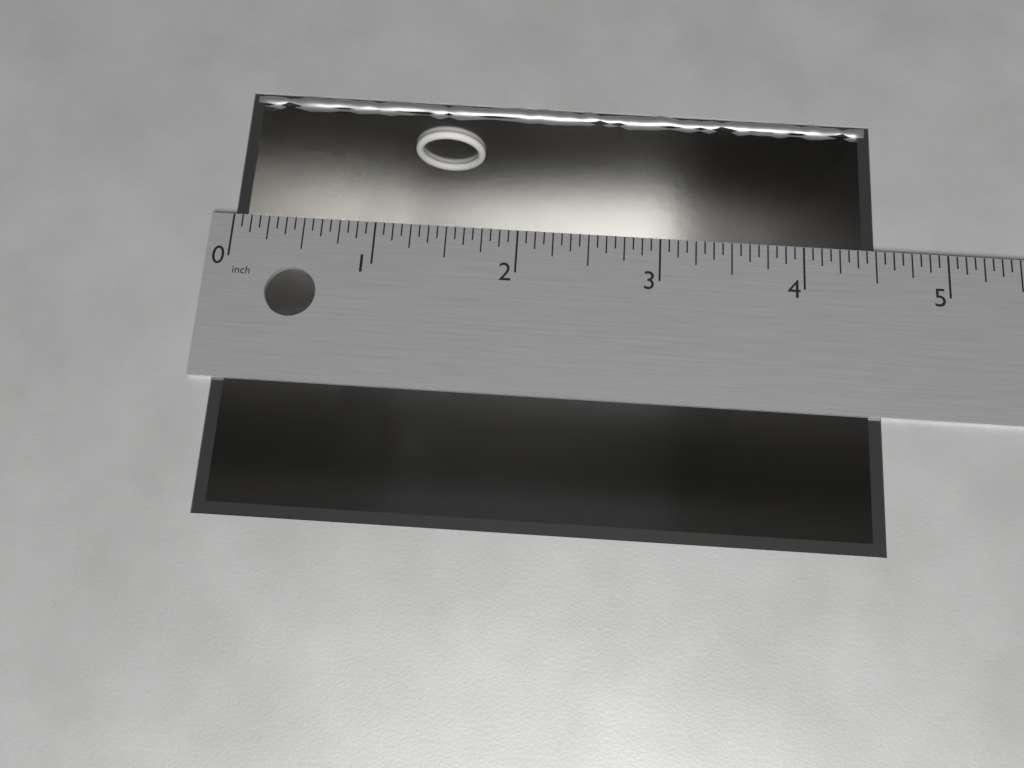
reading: 4.5000 in
